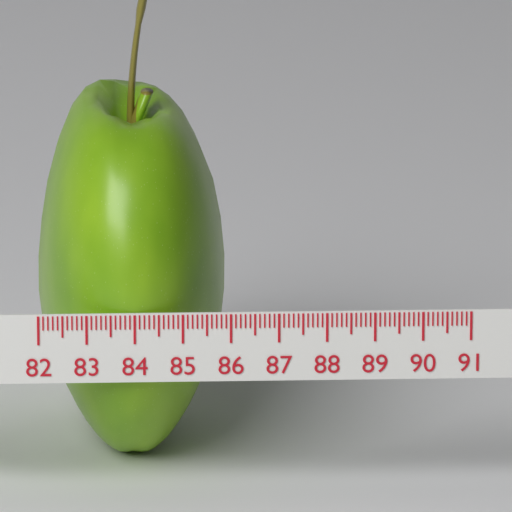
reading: 86.0 (no unit)
